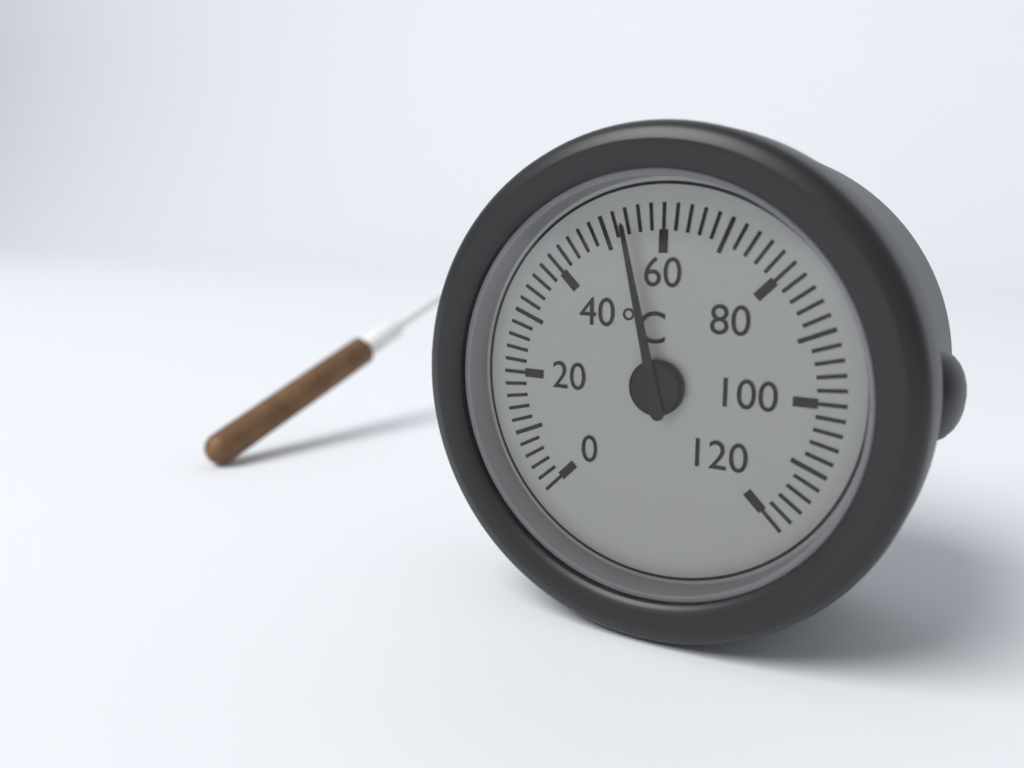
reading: 54 °C
